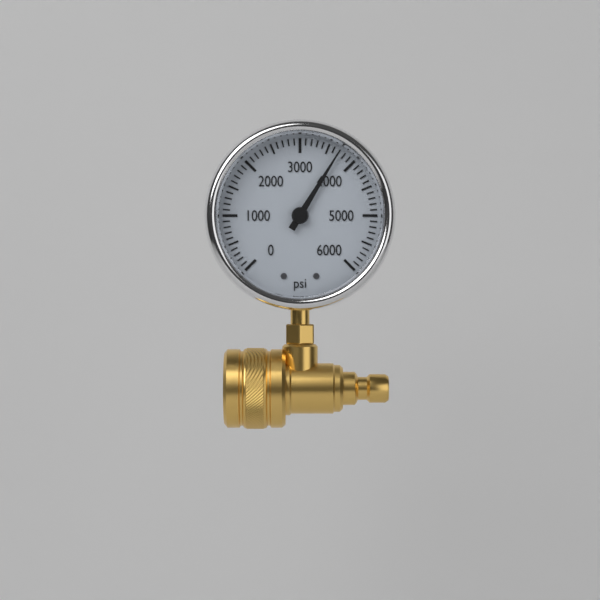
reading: 3700 psi
